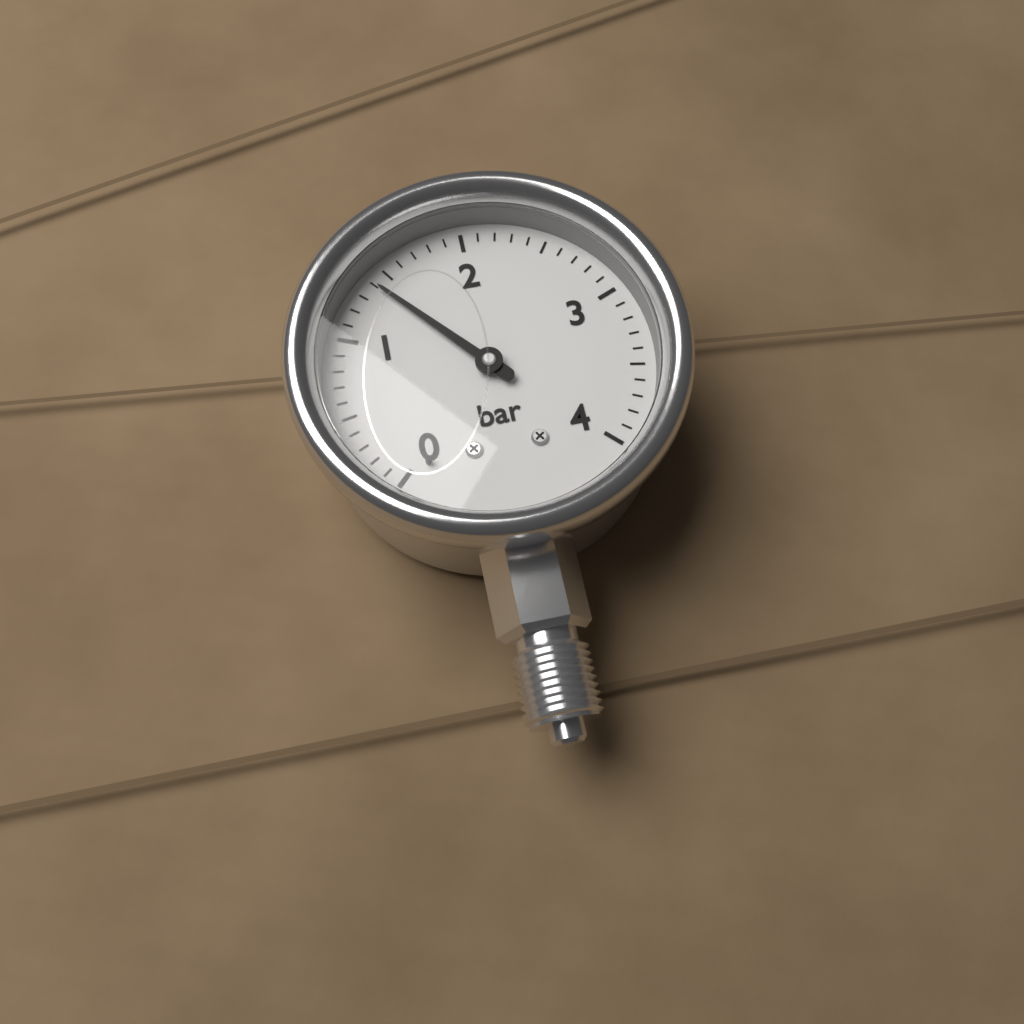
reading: 1.4 bar
